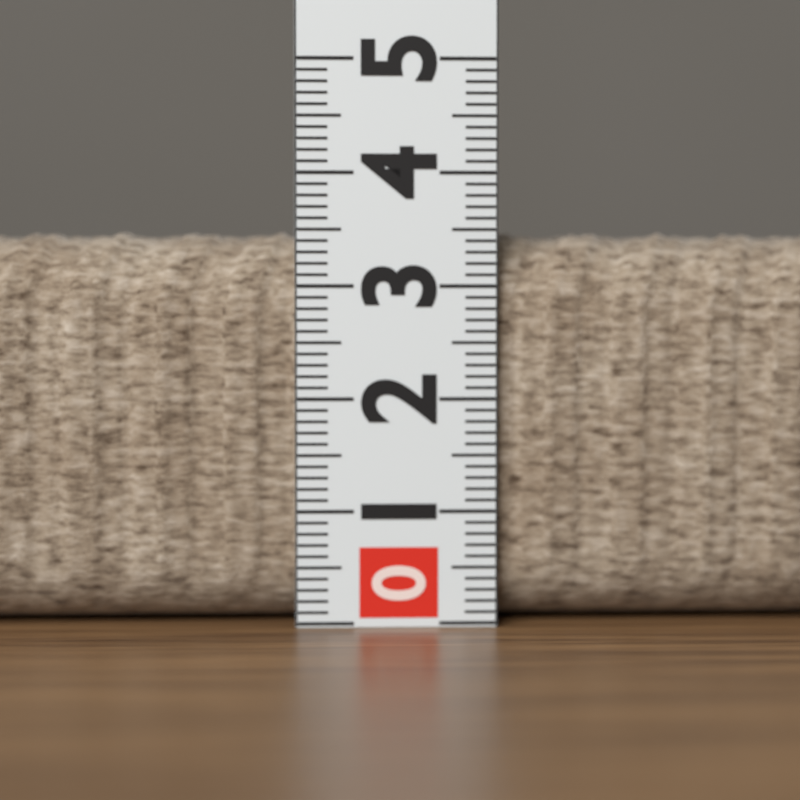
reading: 3.5 (no unit)
